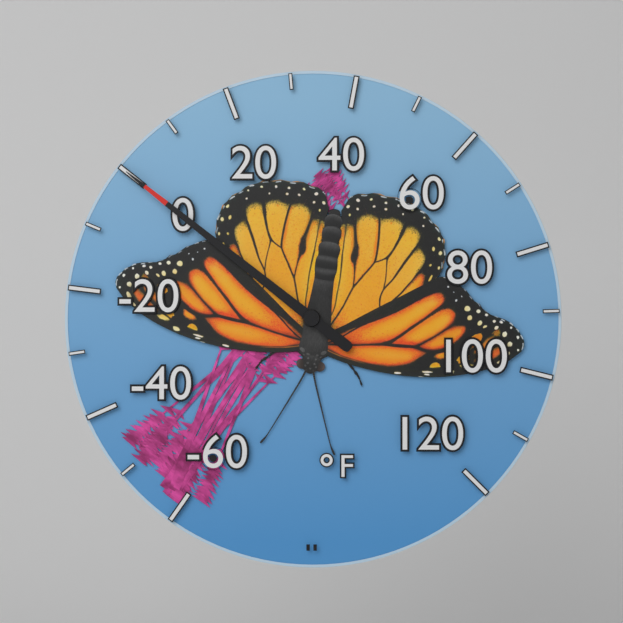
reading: 0 °F
